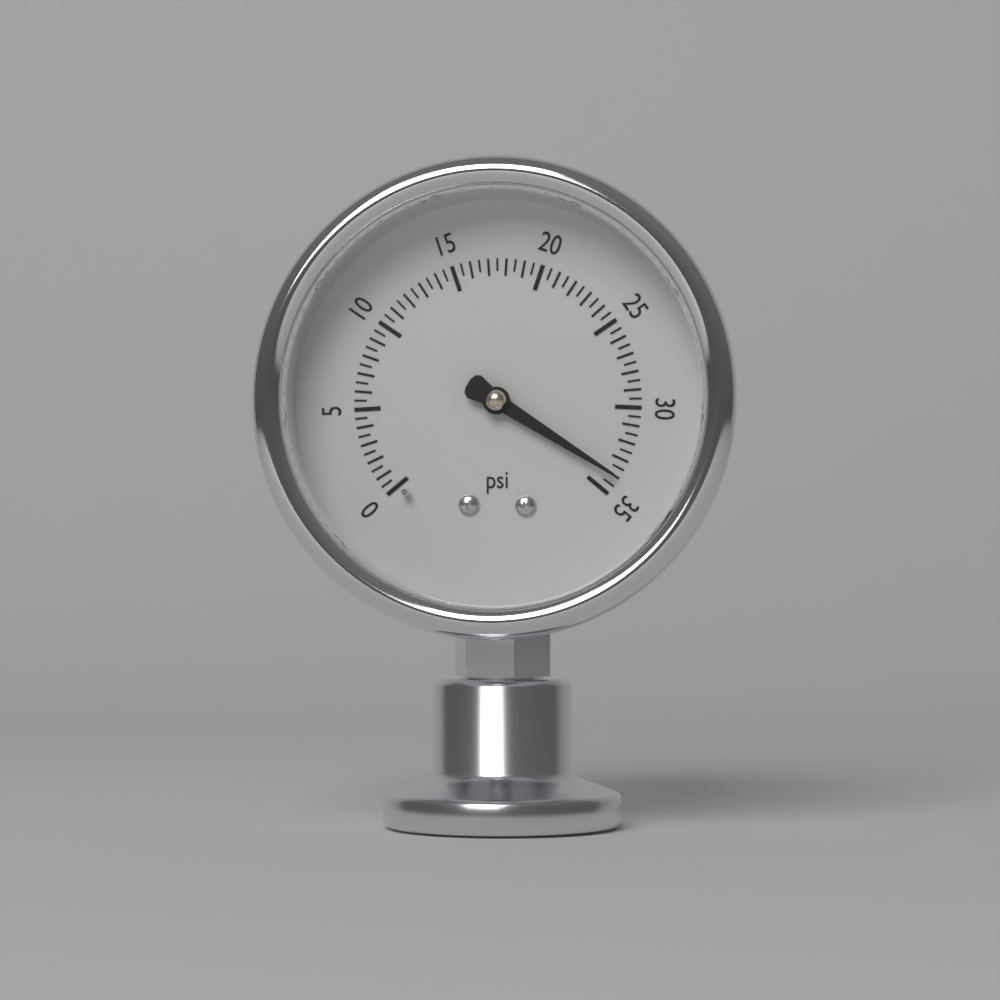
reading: 34.0 psi
